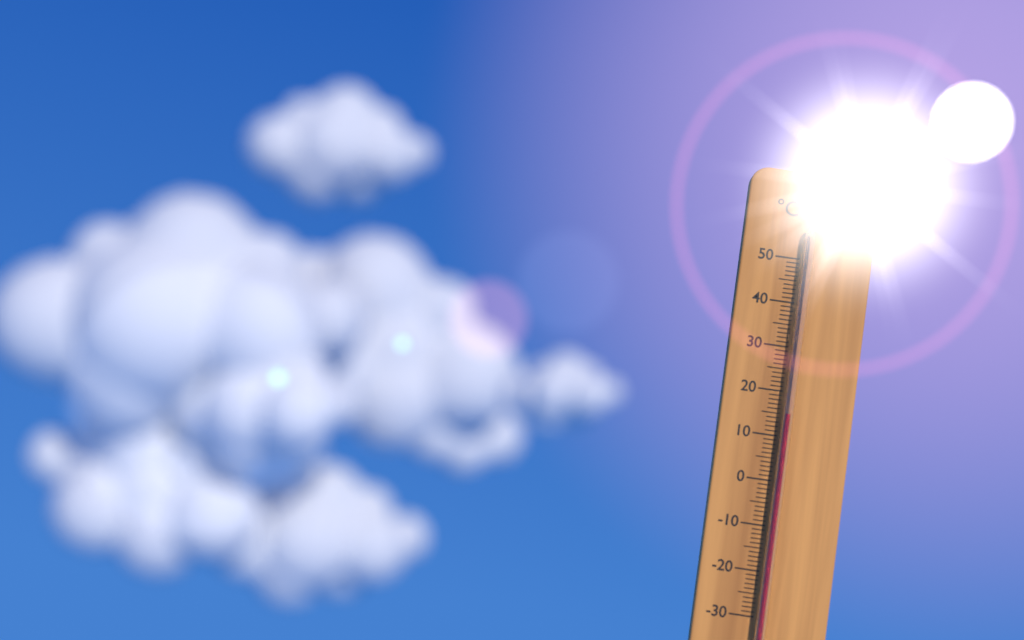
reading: 15 °C
